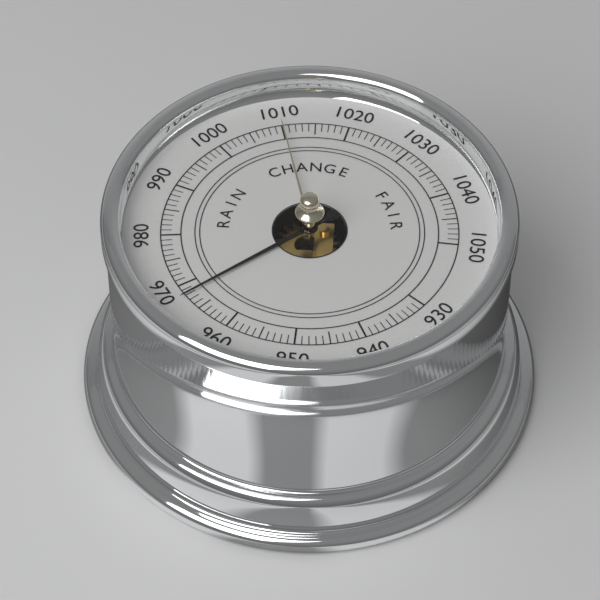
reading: 968 (no unit)
